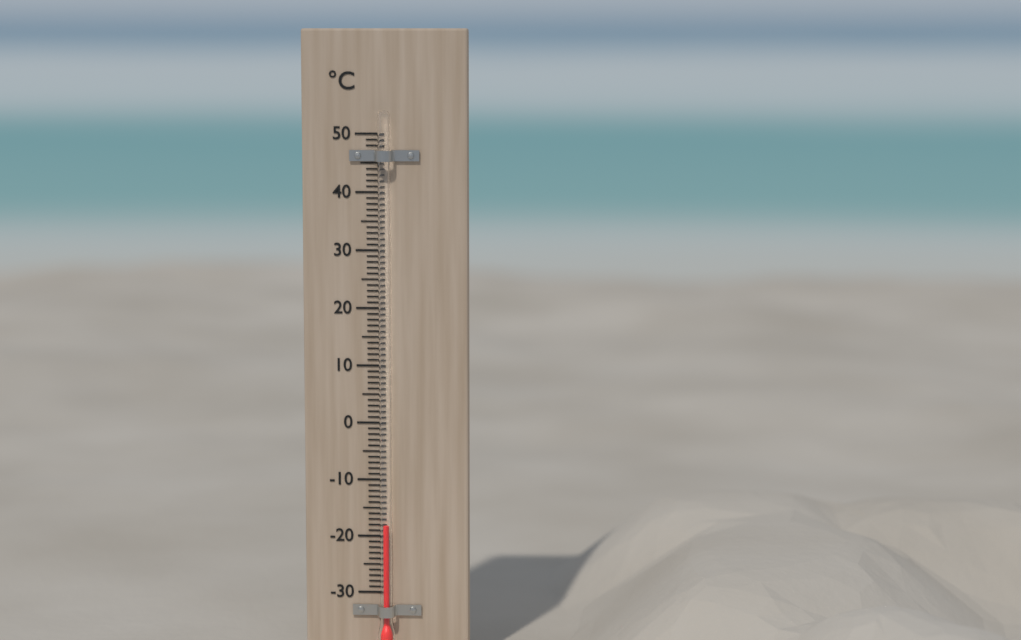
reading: -18 °C
